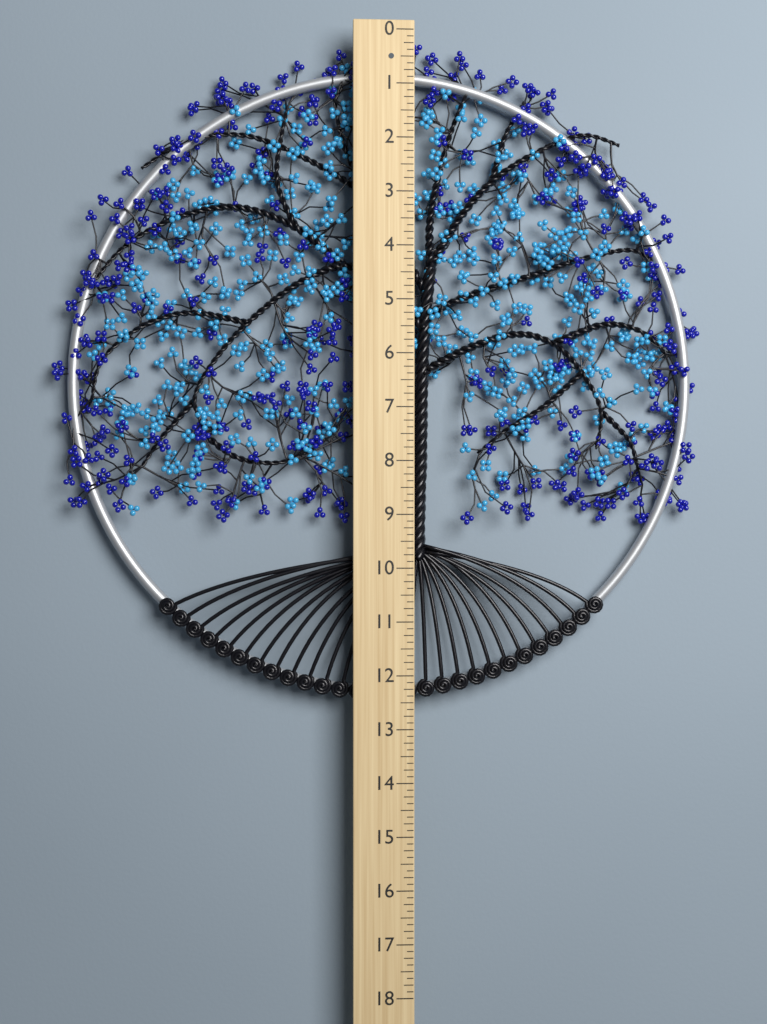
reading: 12.500 (no unit)
